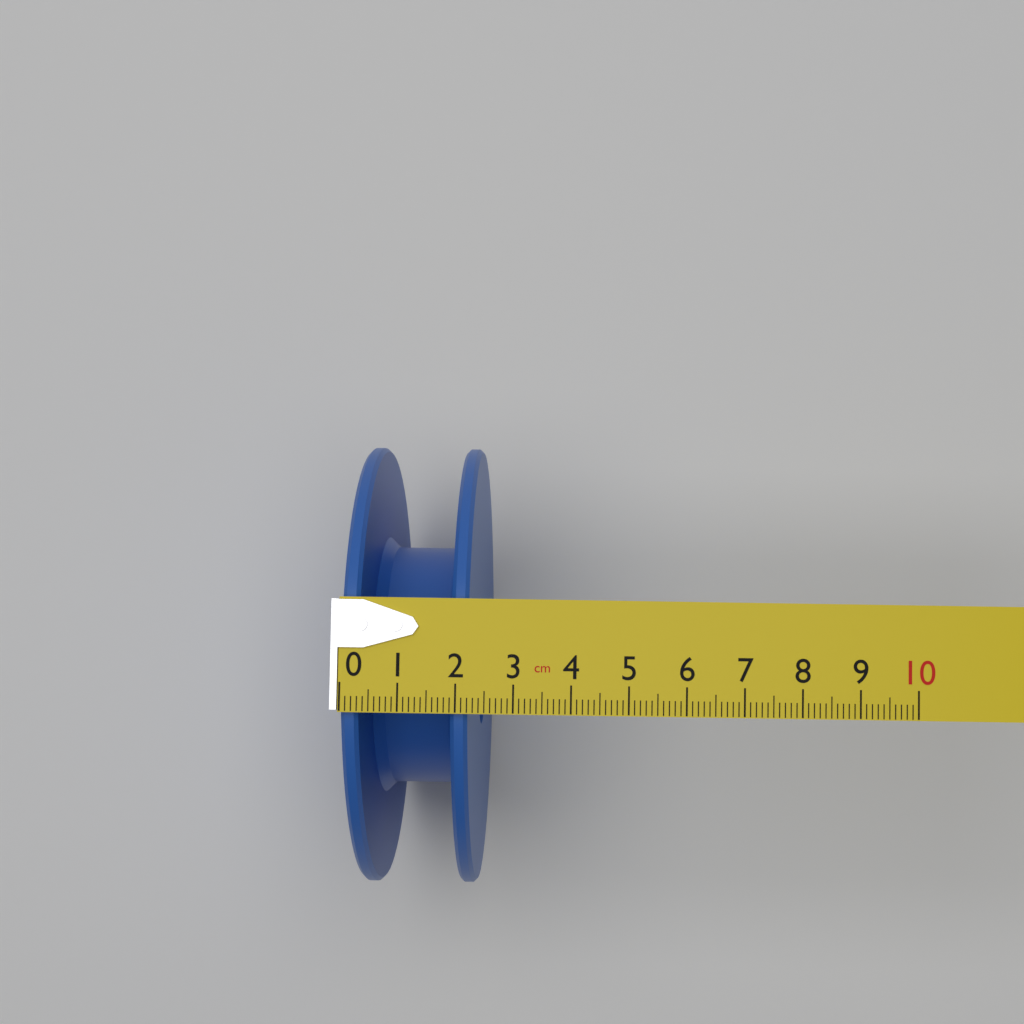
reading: 2.2 cm
